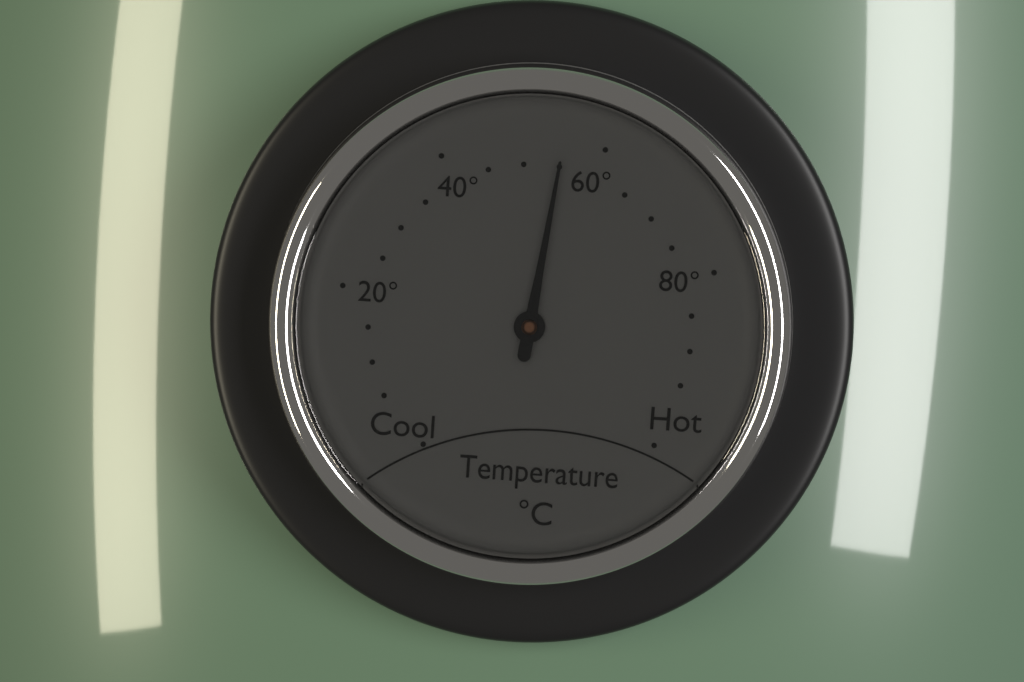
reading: 55 °C
